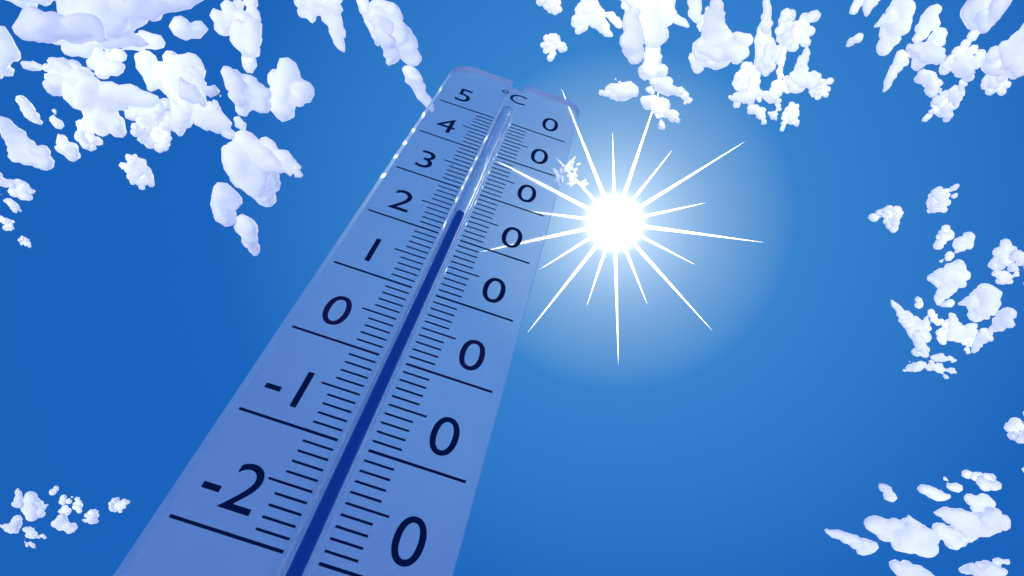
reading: 25 °C
